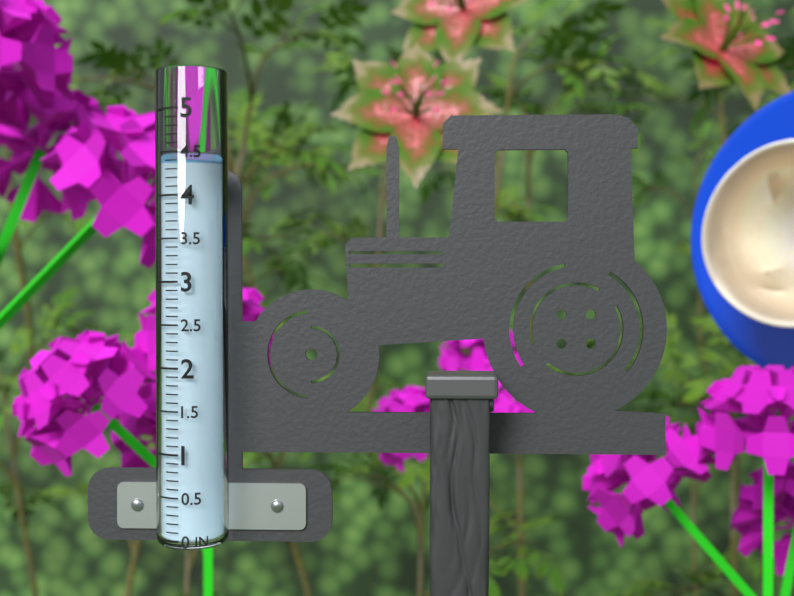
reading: 4.4 in
